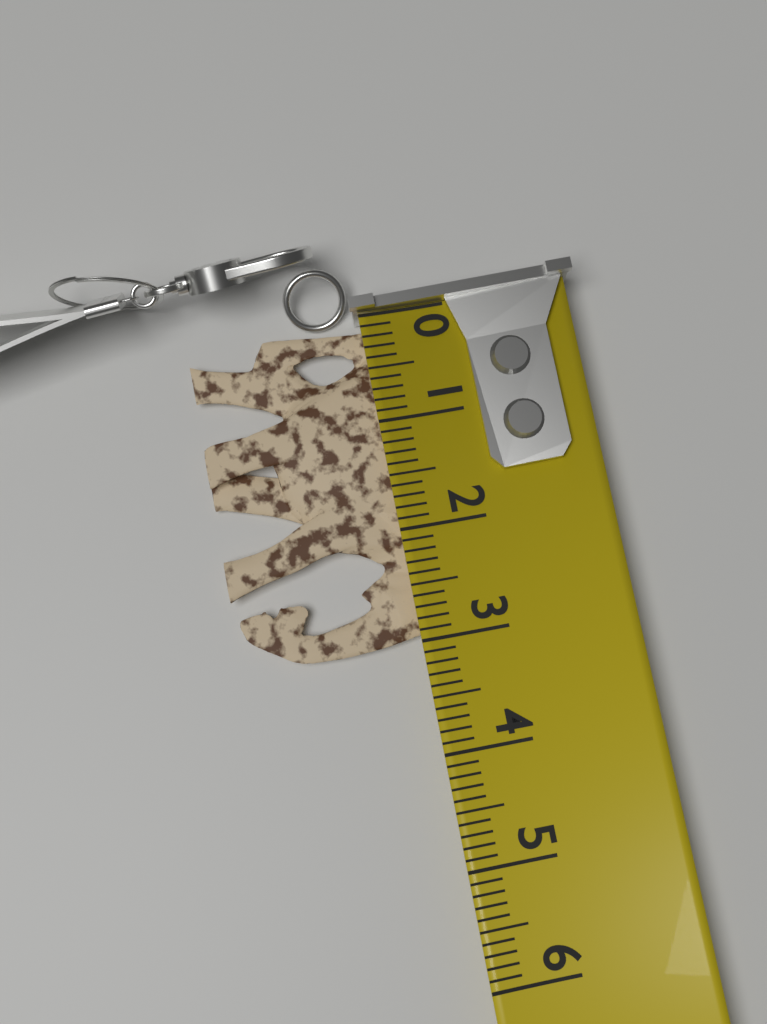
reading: 3.0 (no unit)
